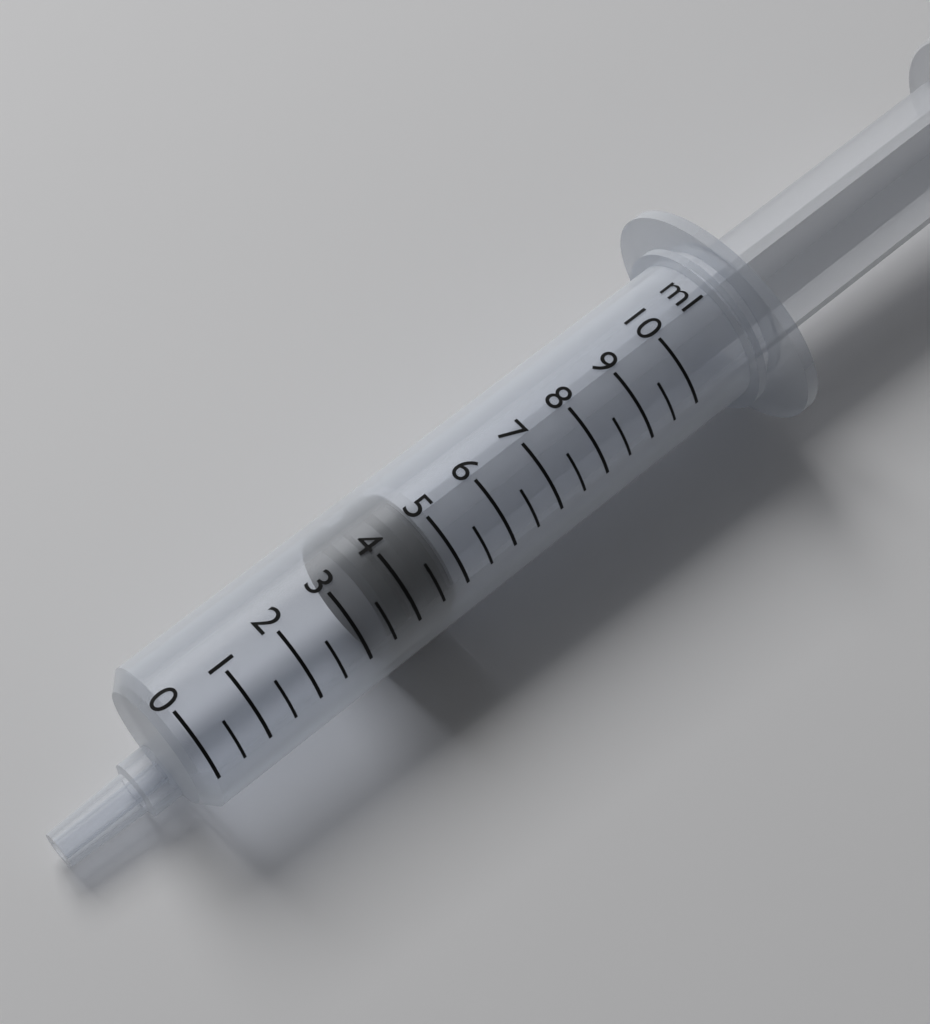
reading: 3.5 ml
